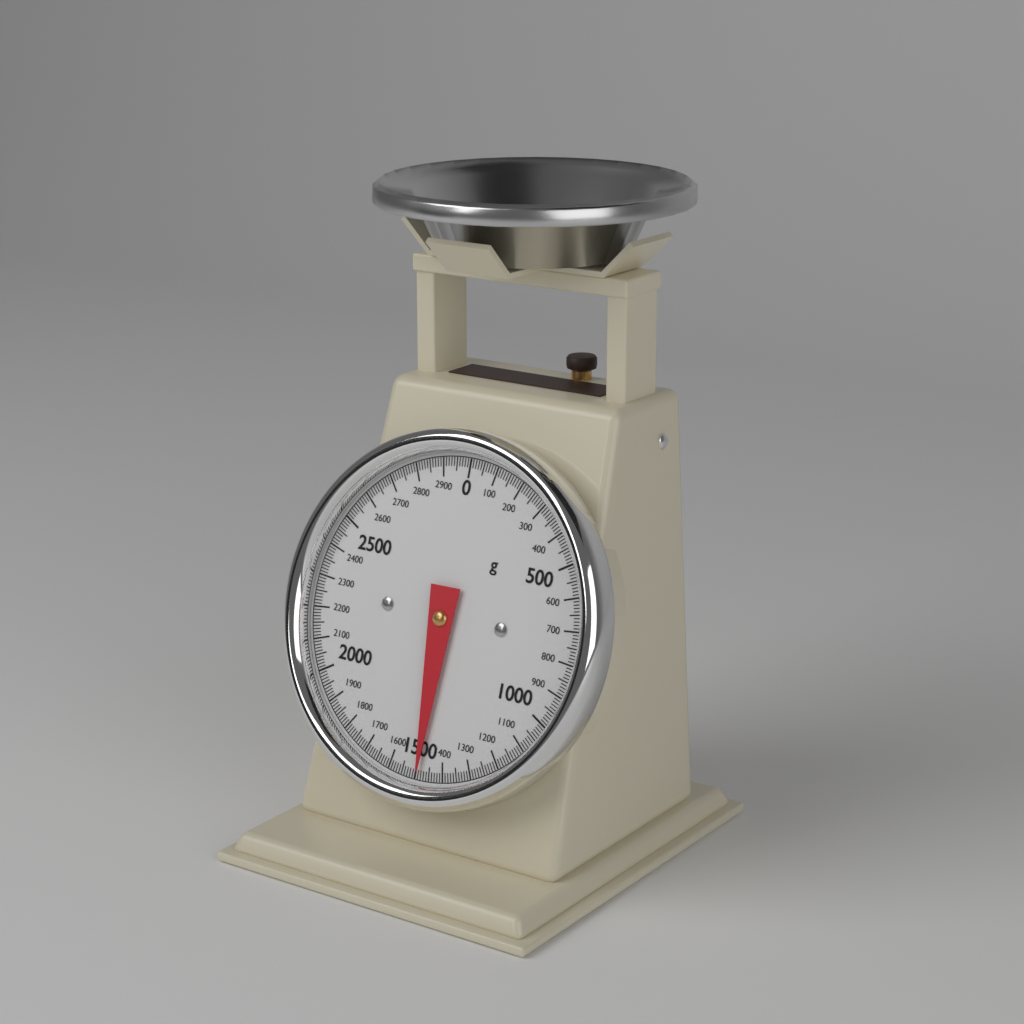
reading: 1490 g
